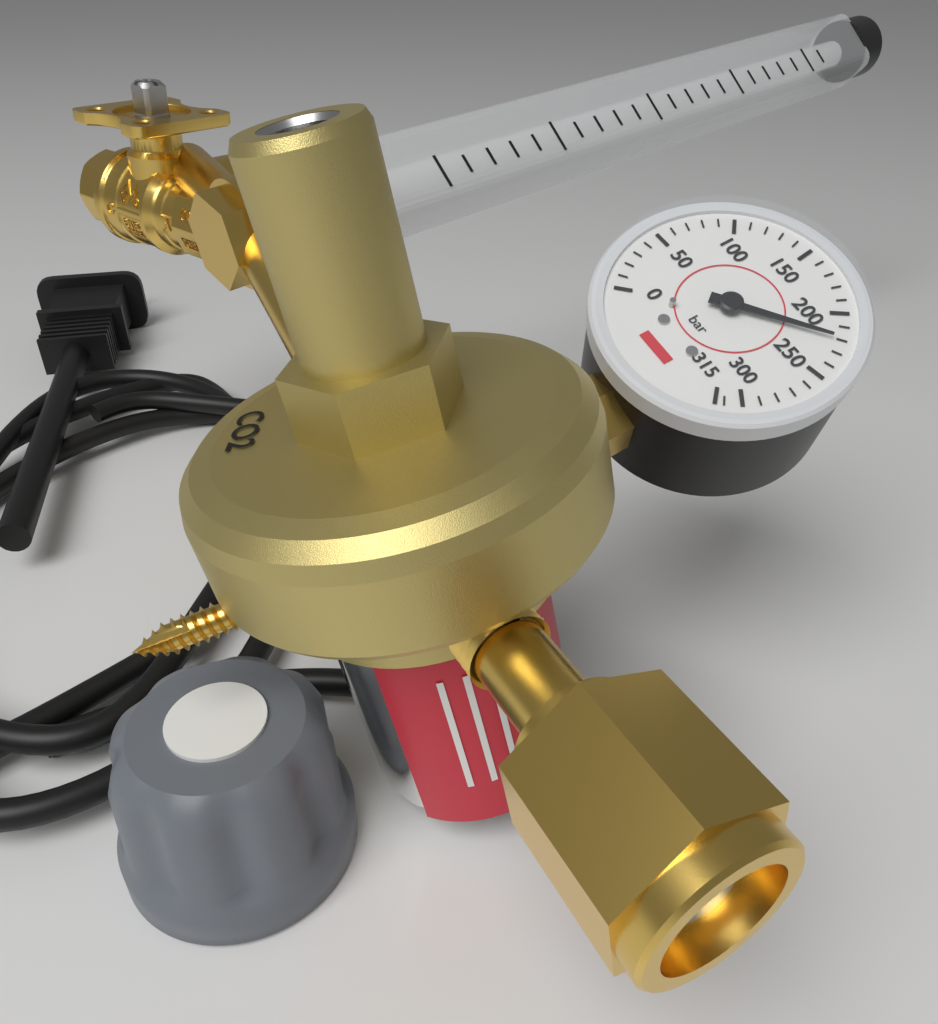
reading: 220 bar
